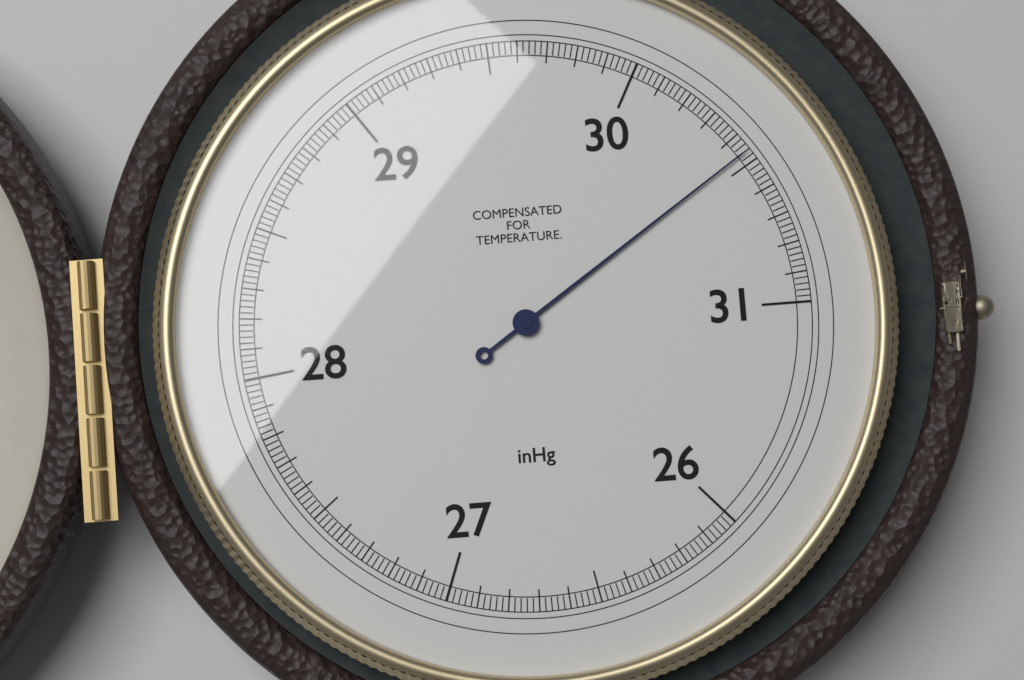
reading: 30.46 inHg
